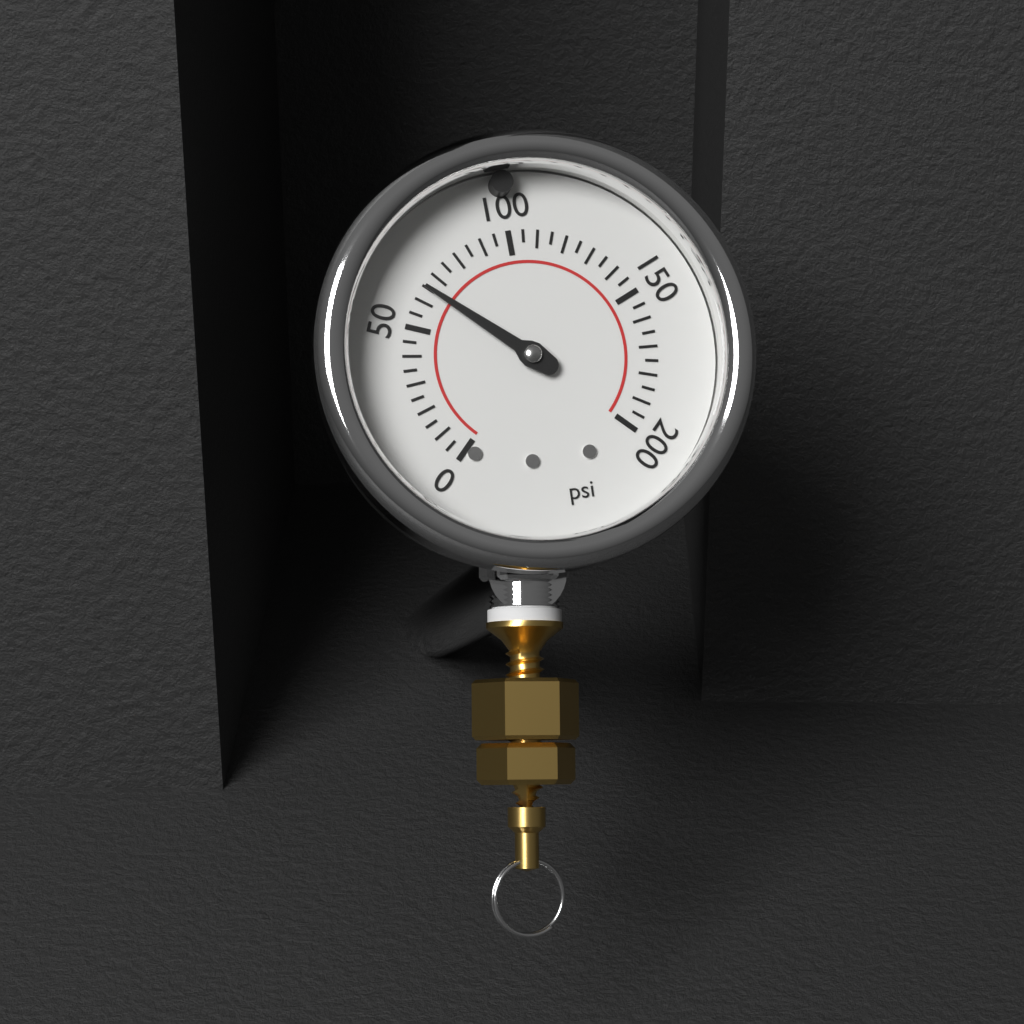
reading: 65 psi
